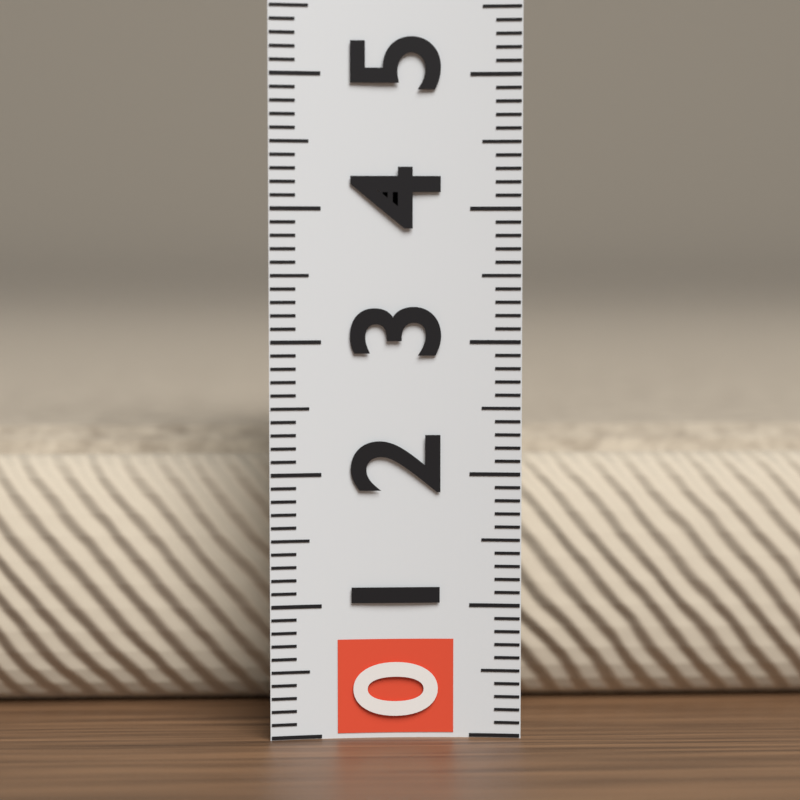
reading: 2.2 (no unit)
